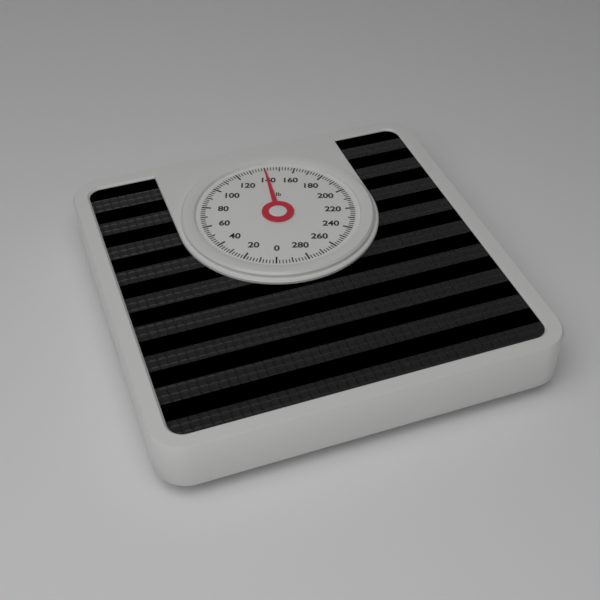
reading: 140 lb
